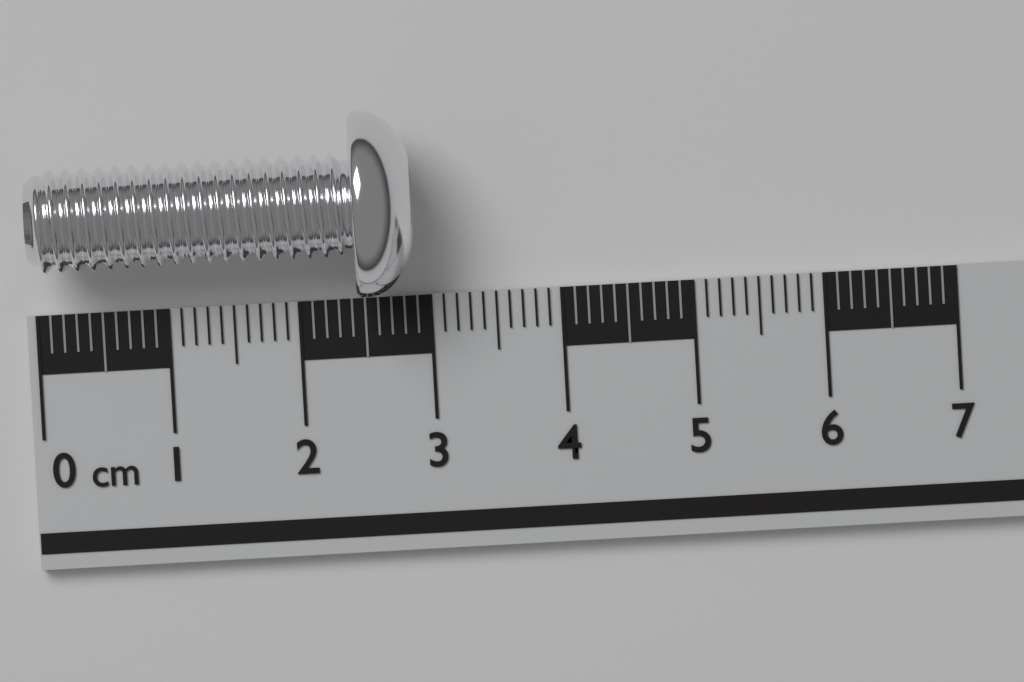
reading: 2.9 cm
